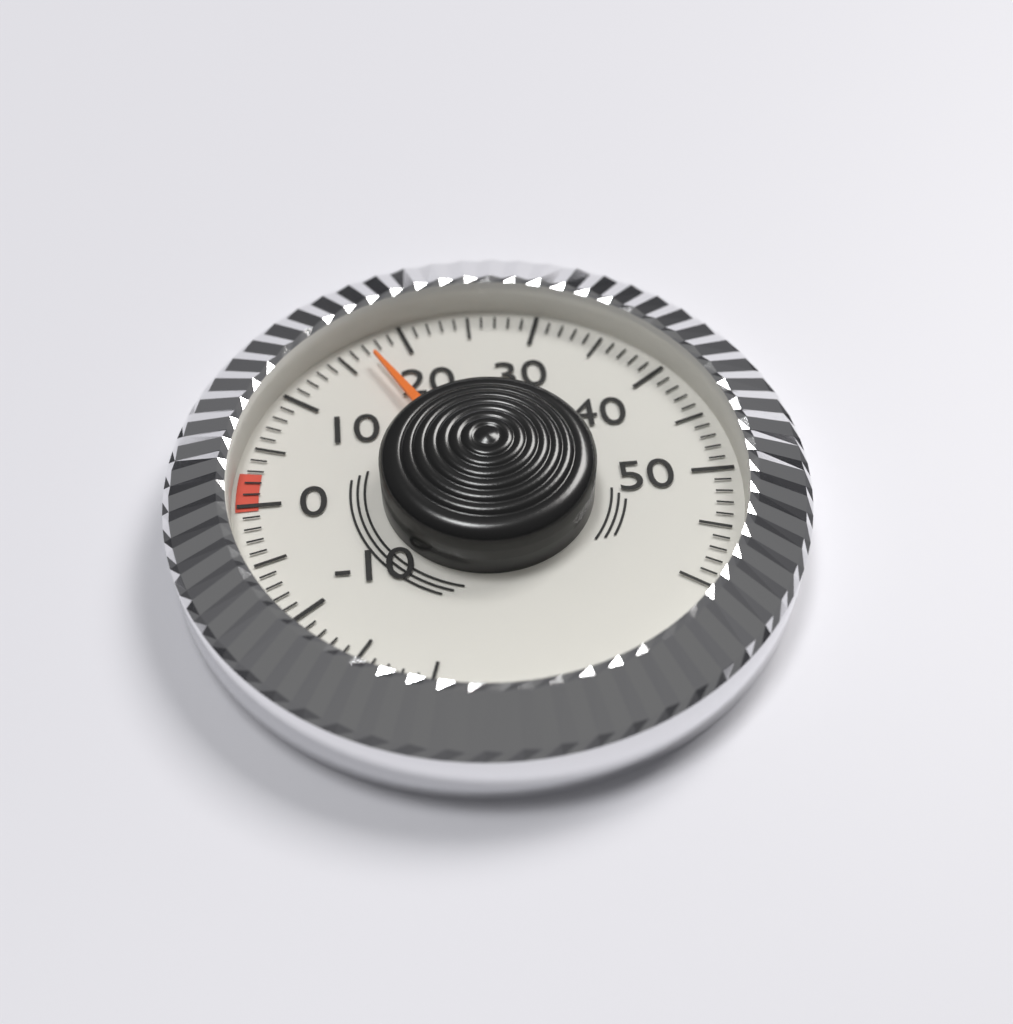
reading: 17 (no unit)
